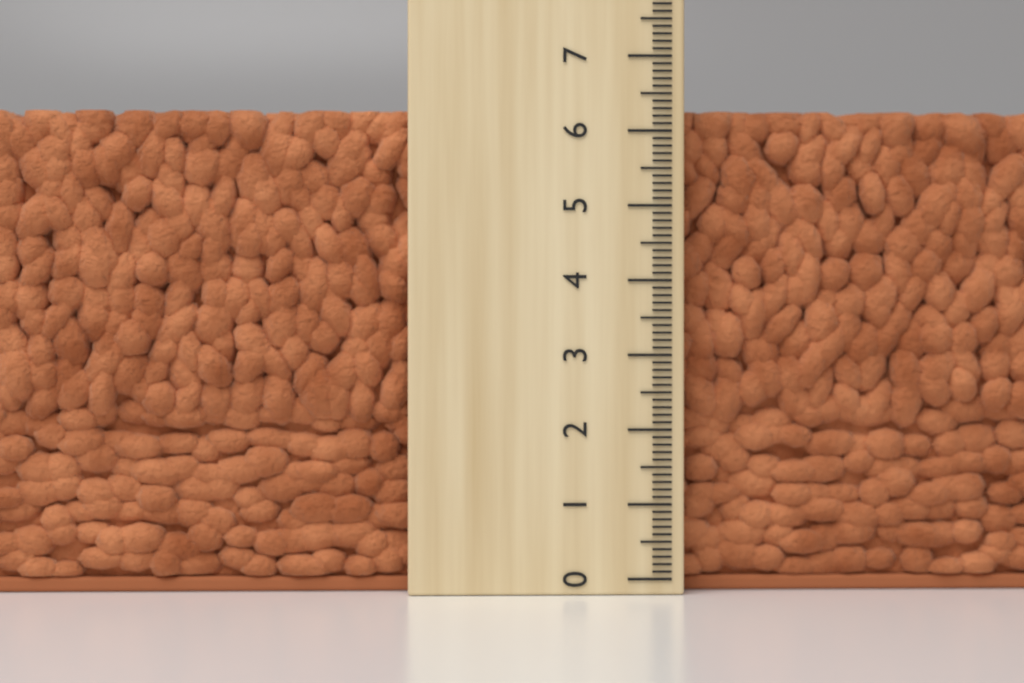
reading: 6.3 (no unit)
